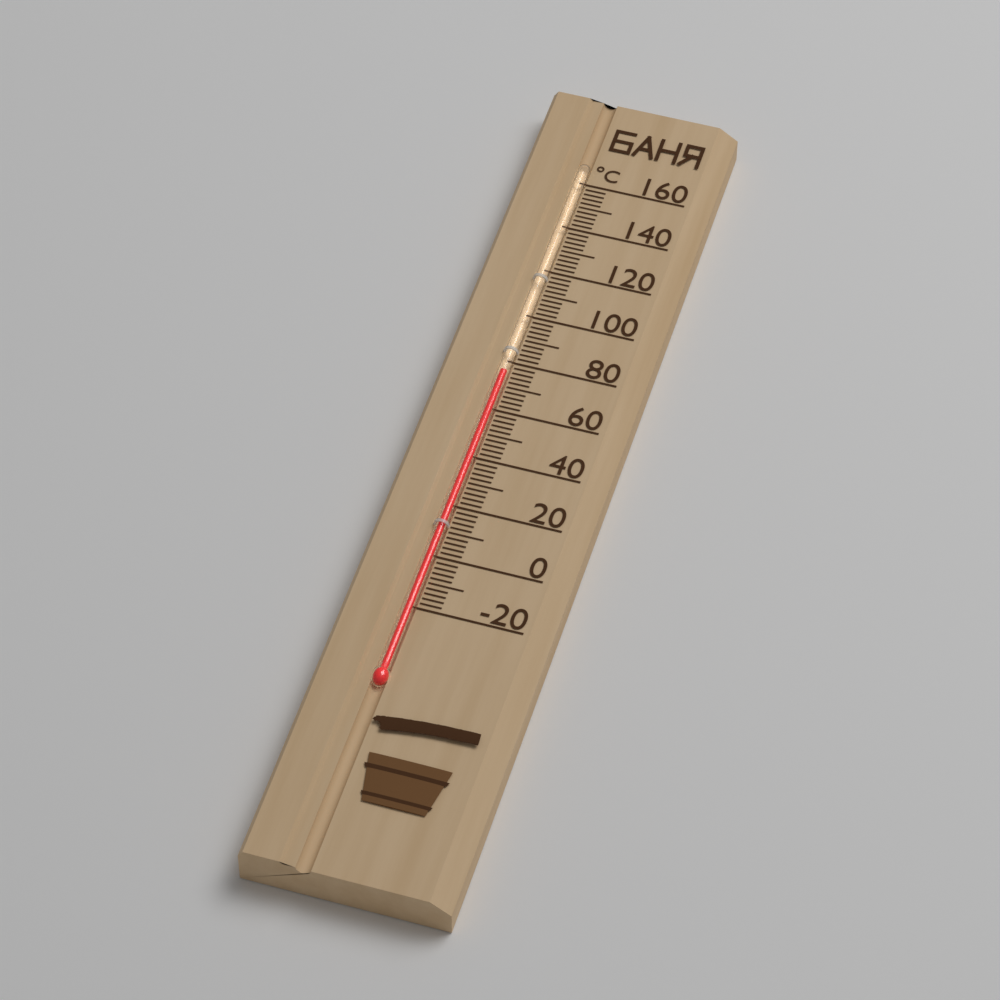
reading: 76 °C
